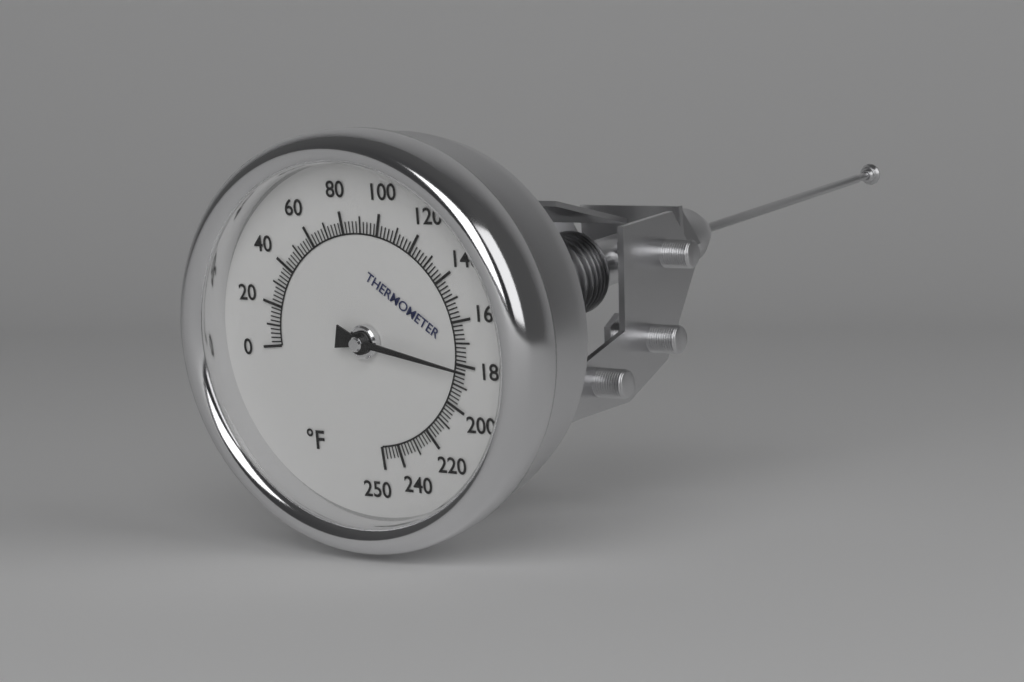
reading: 182 °F
